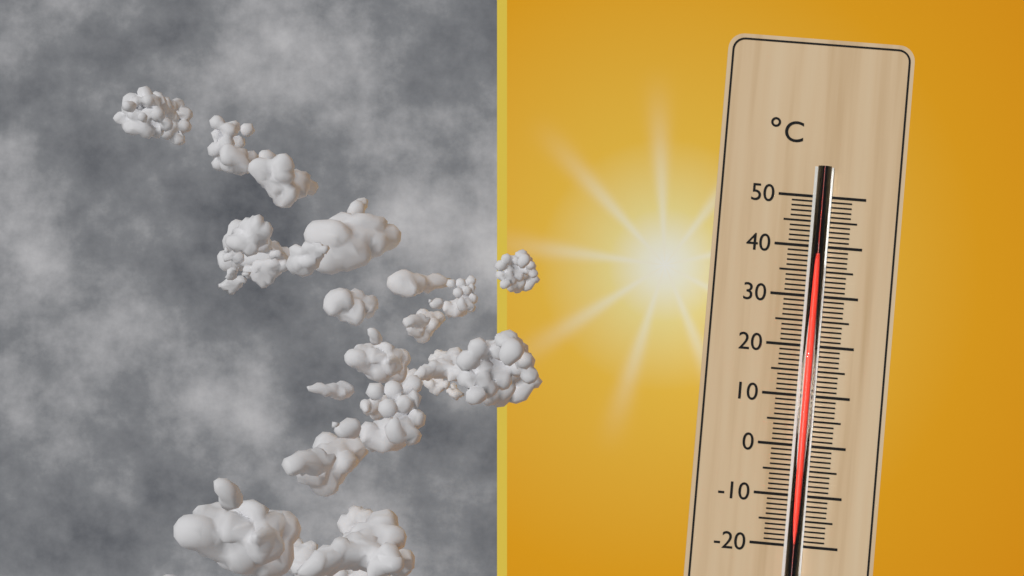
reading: 37 °C
